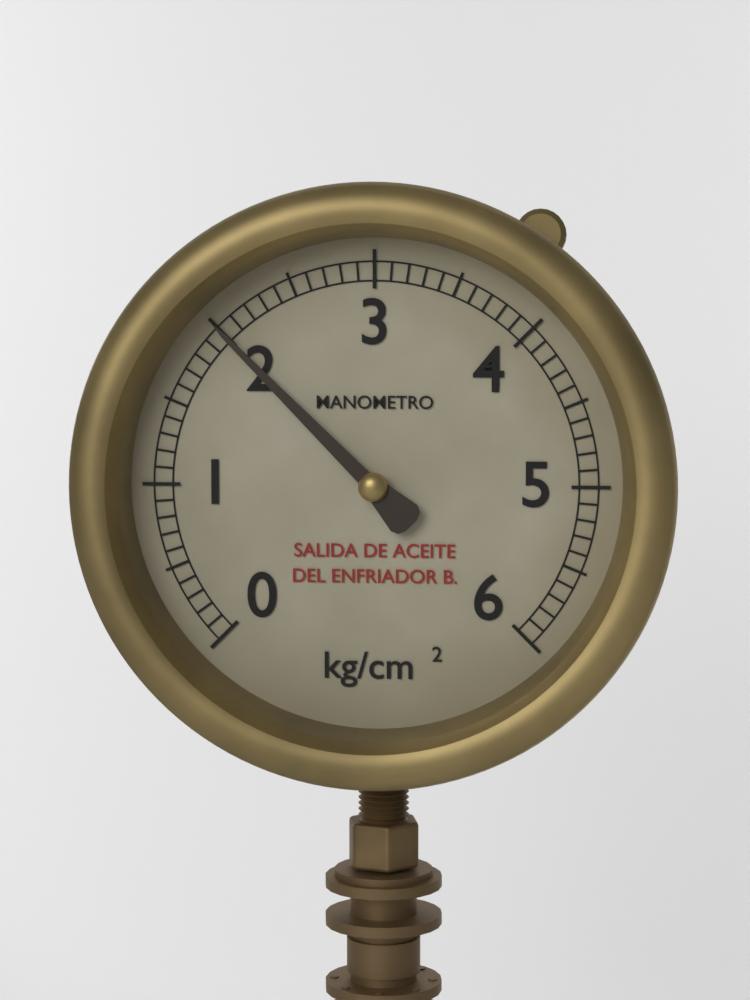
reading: 2.0 kg/cm²
